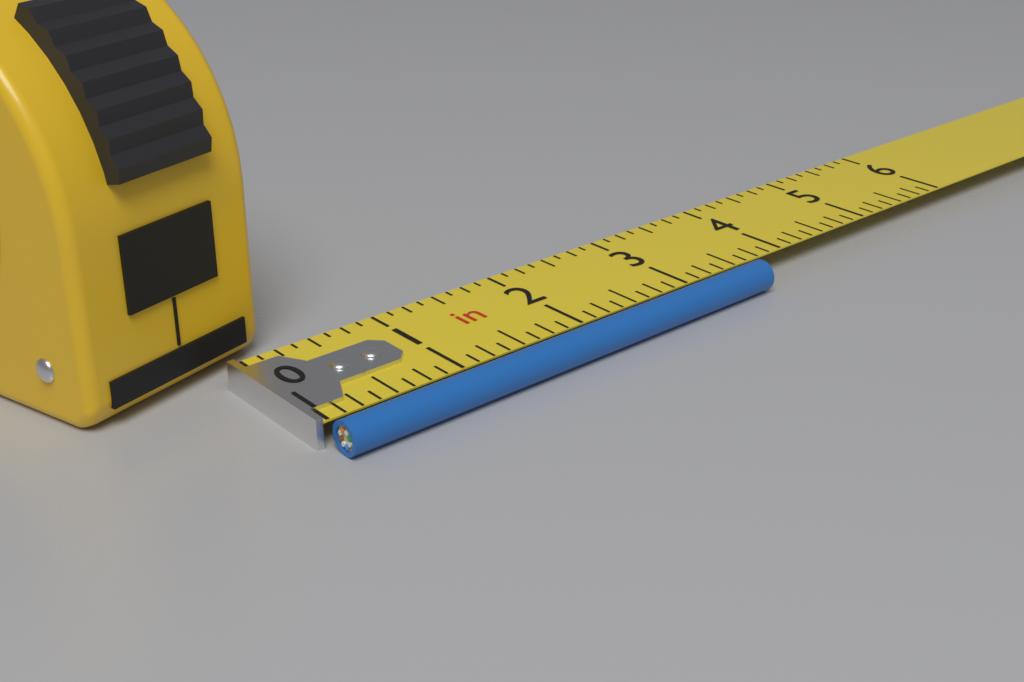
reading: 3.625 in
